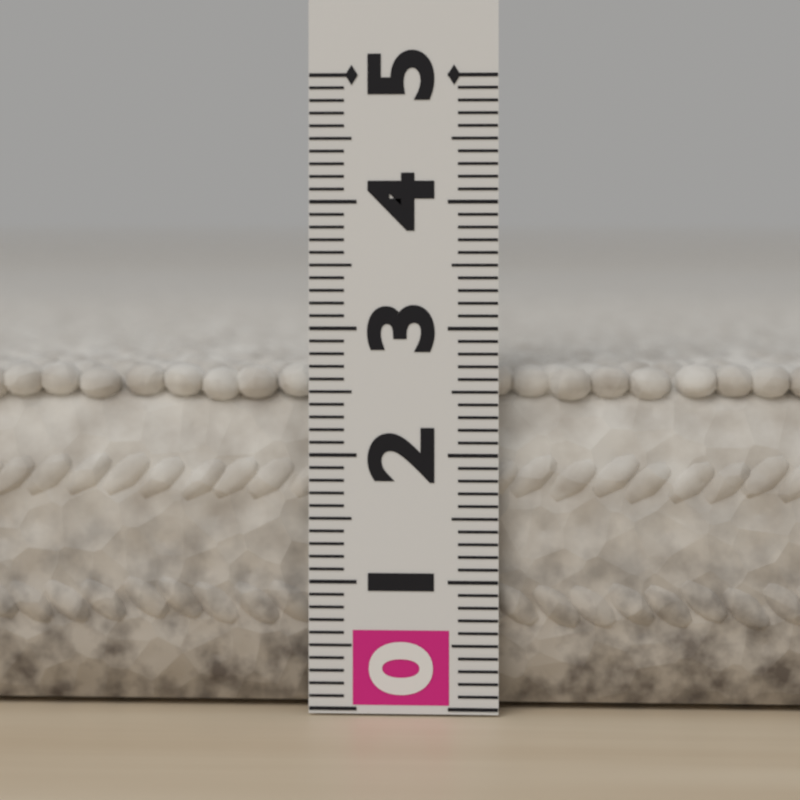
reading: 2.7 (no unit)
